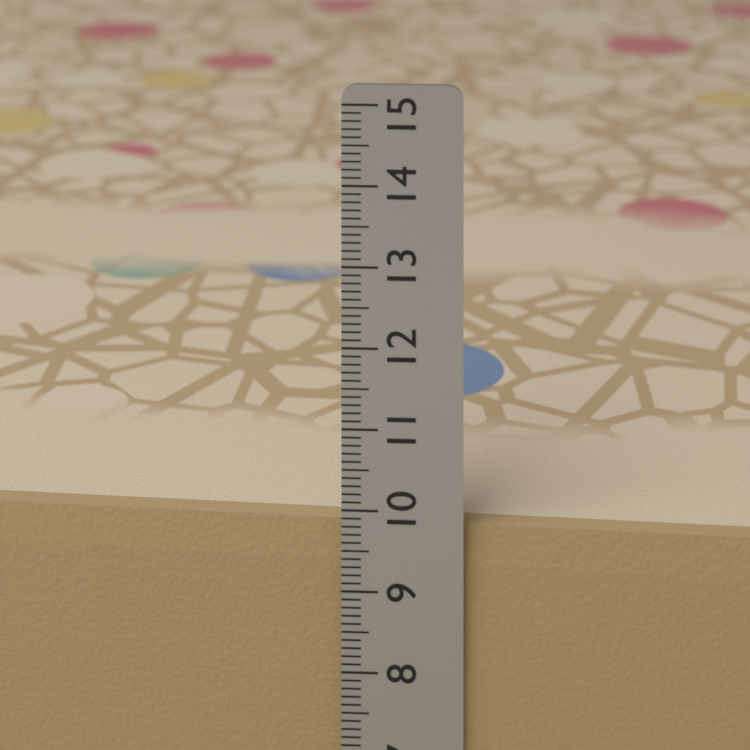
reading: 9.8 cm
